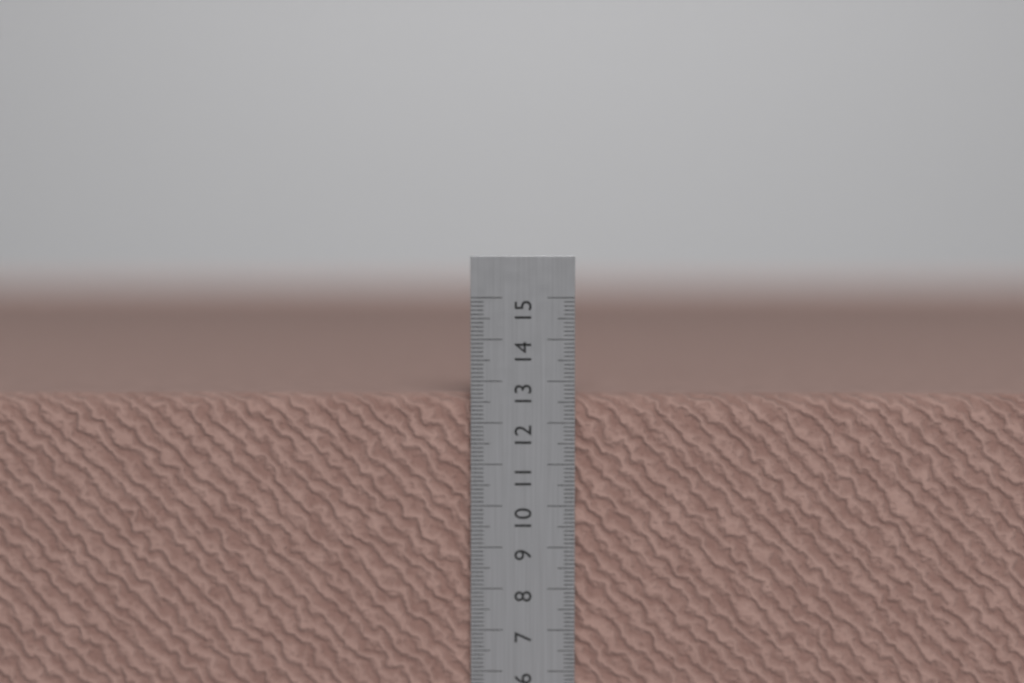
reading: 12.7 cm
